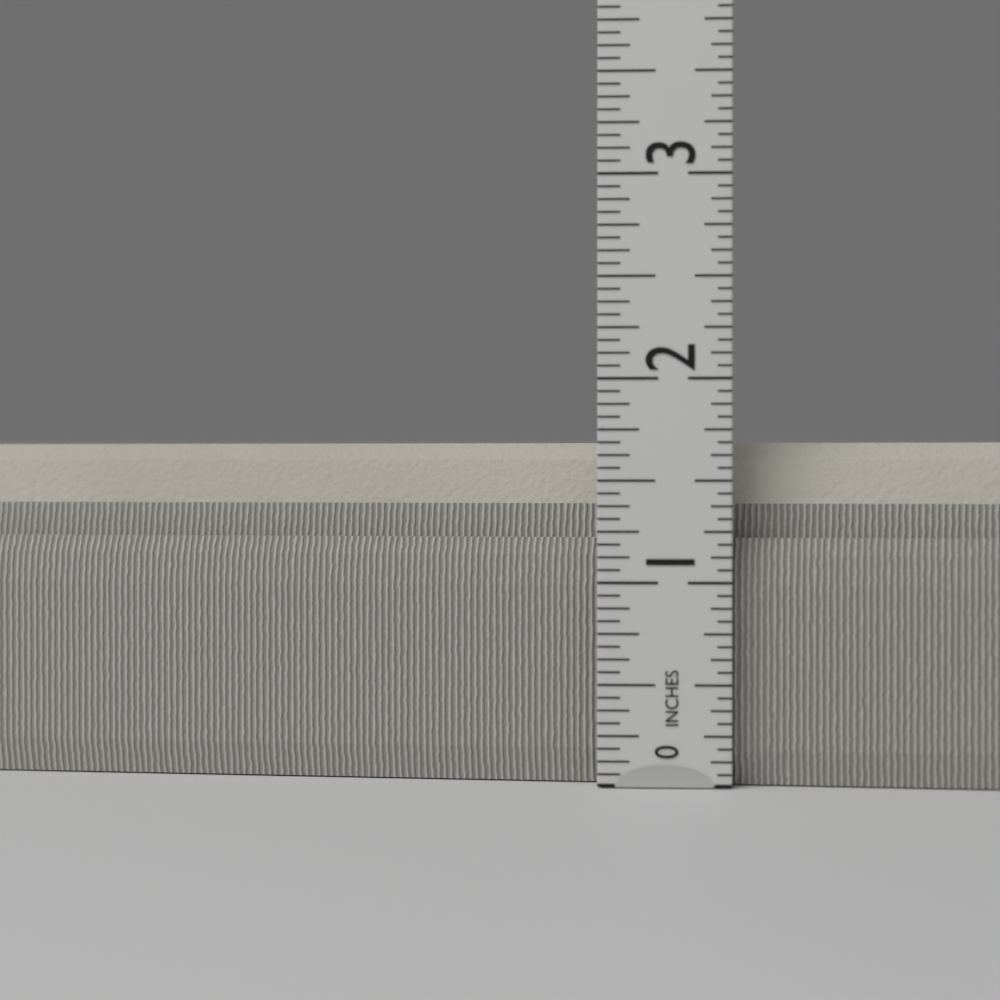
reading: 1.6875 in
